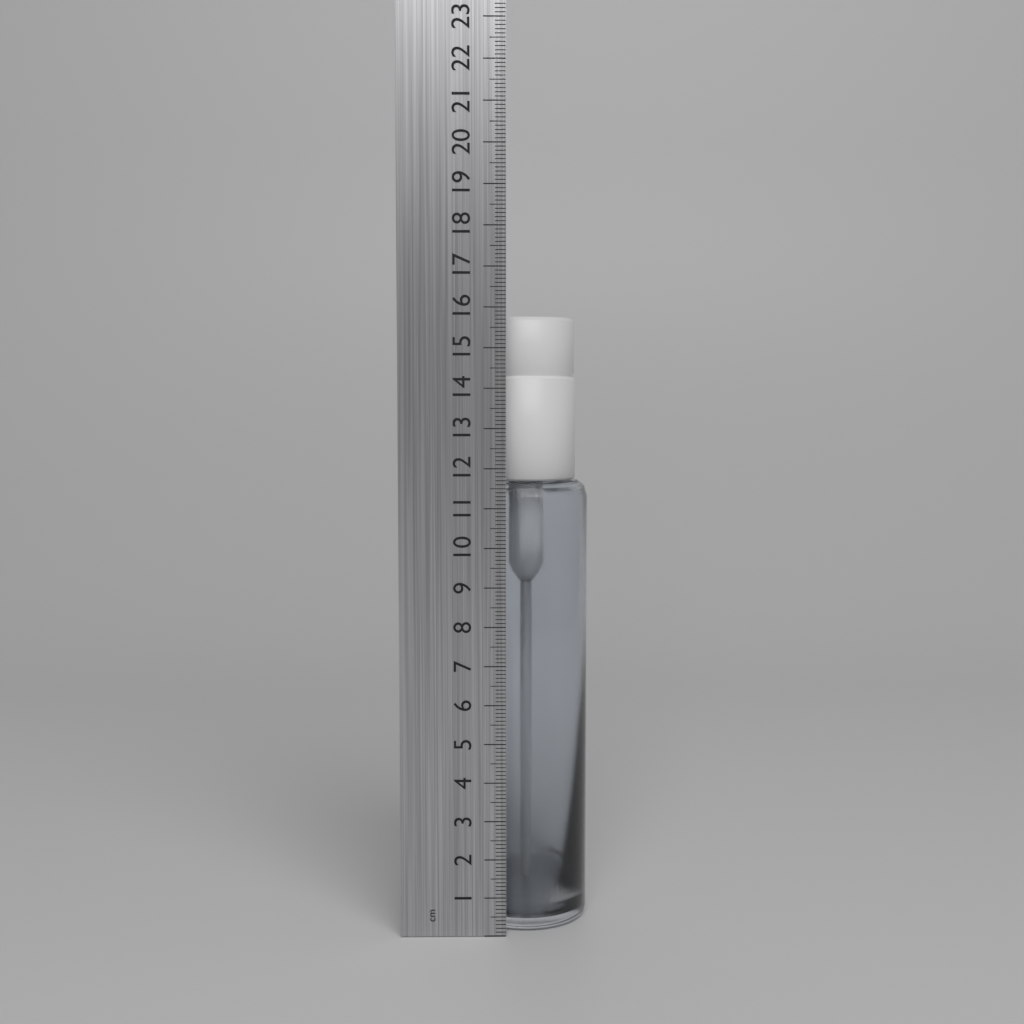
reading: 15.8 cm
